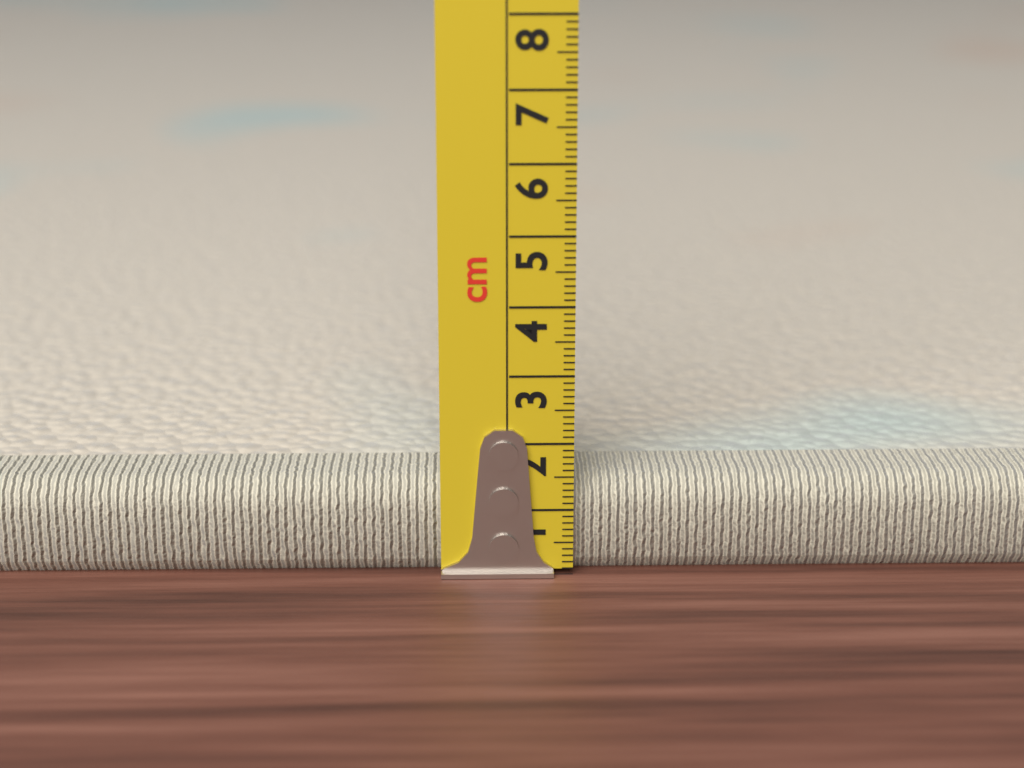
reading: 1.4 cm
